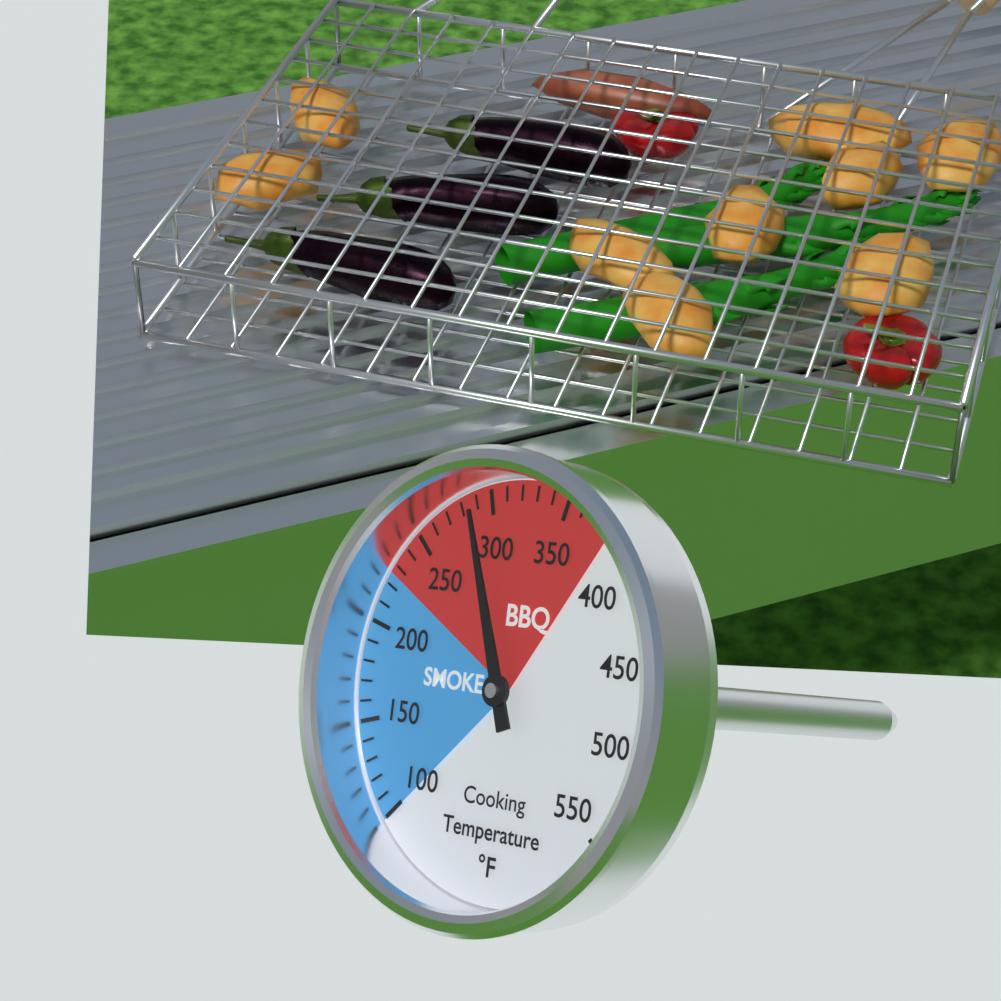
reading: 290 °F
